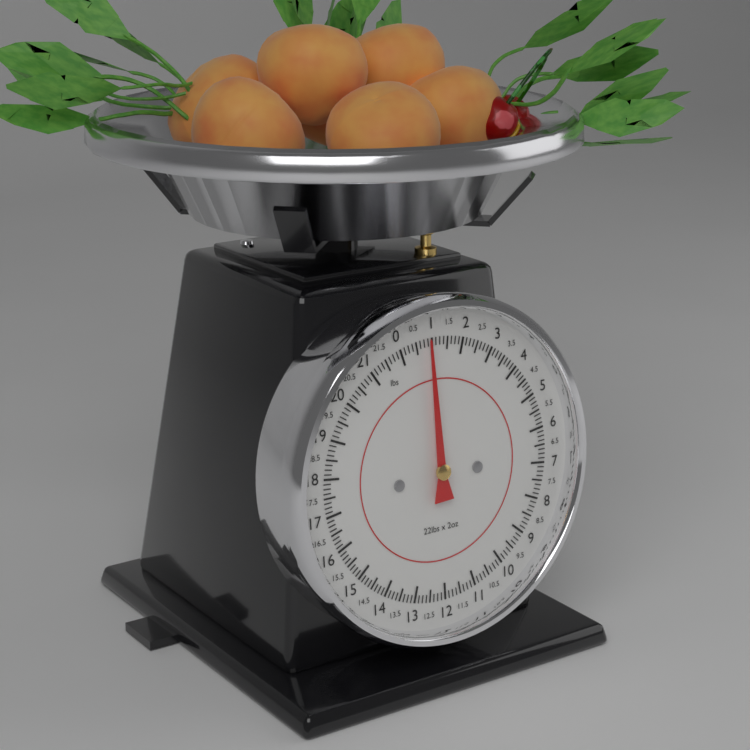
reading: 0.875 lbs
